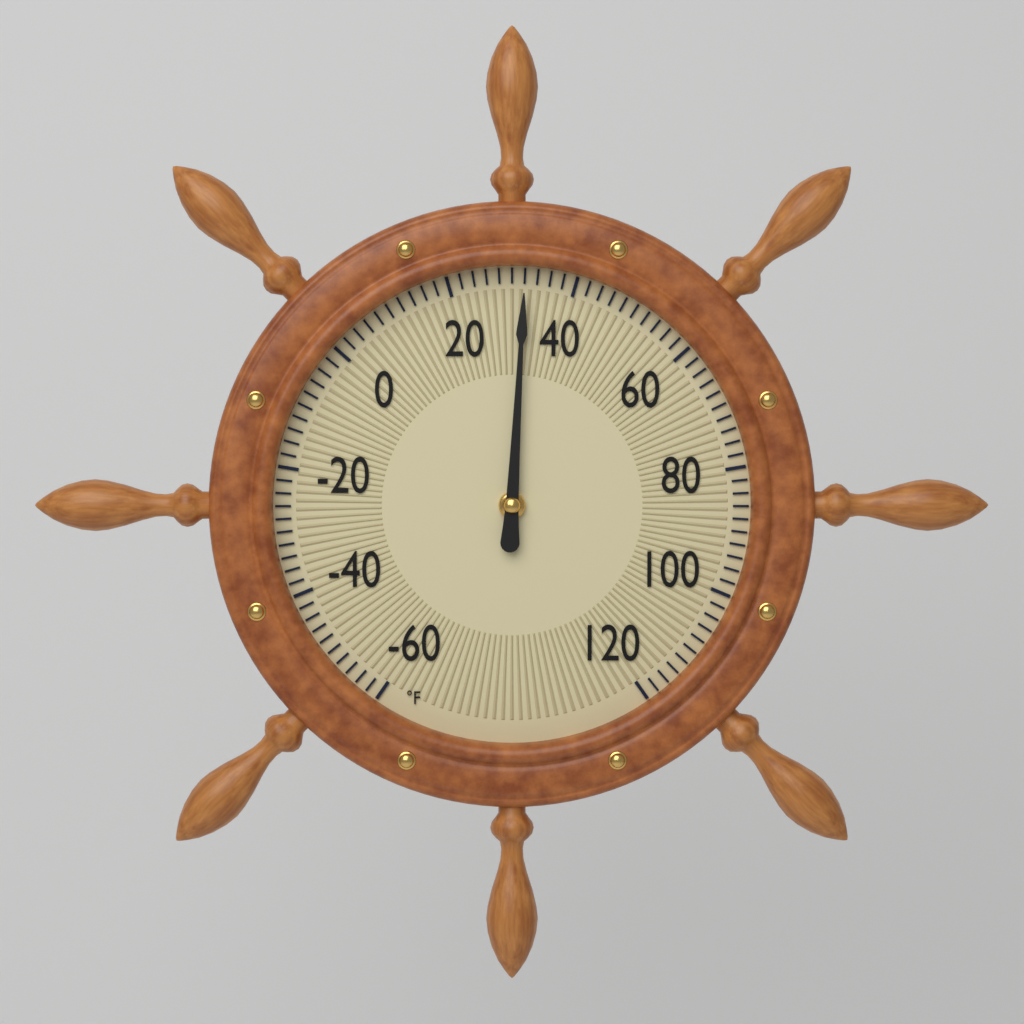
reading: 32 °F
